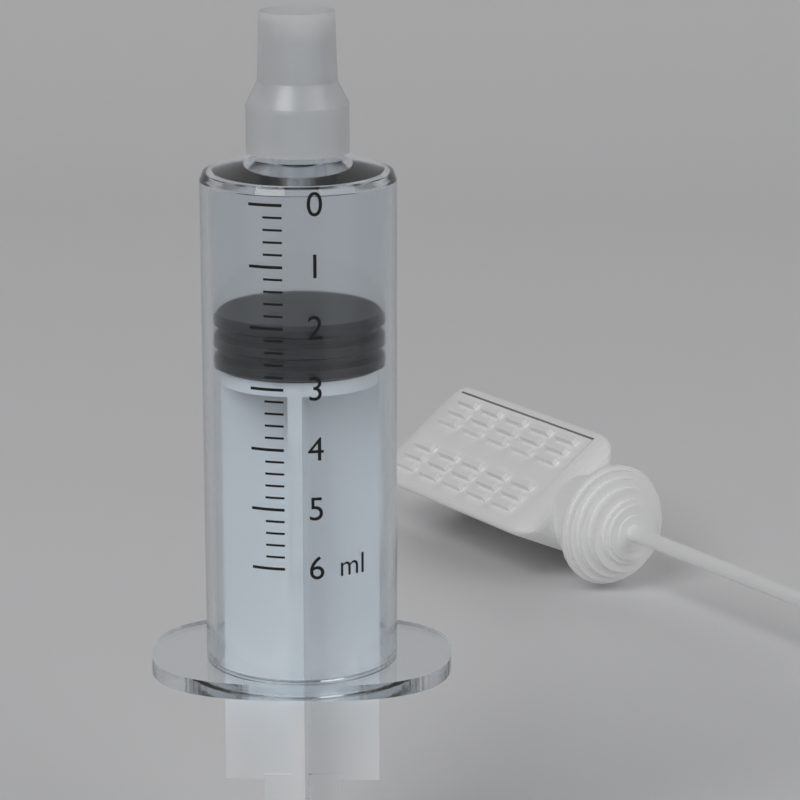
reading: 2.0 ml
